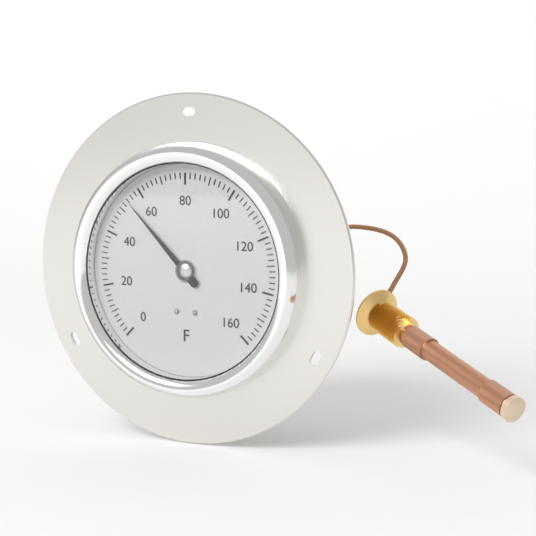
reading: 54 °F
